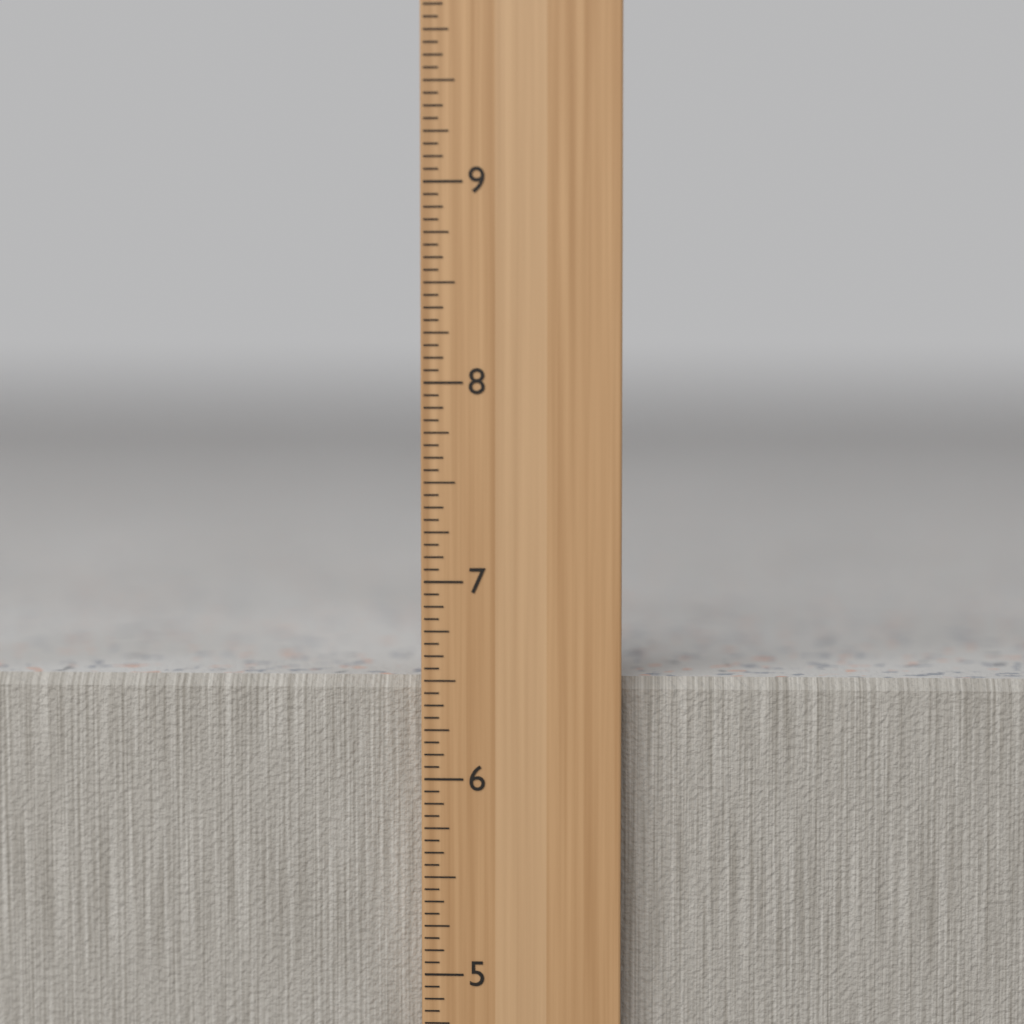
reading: 6.5000 in
